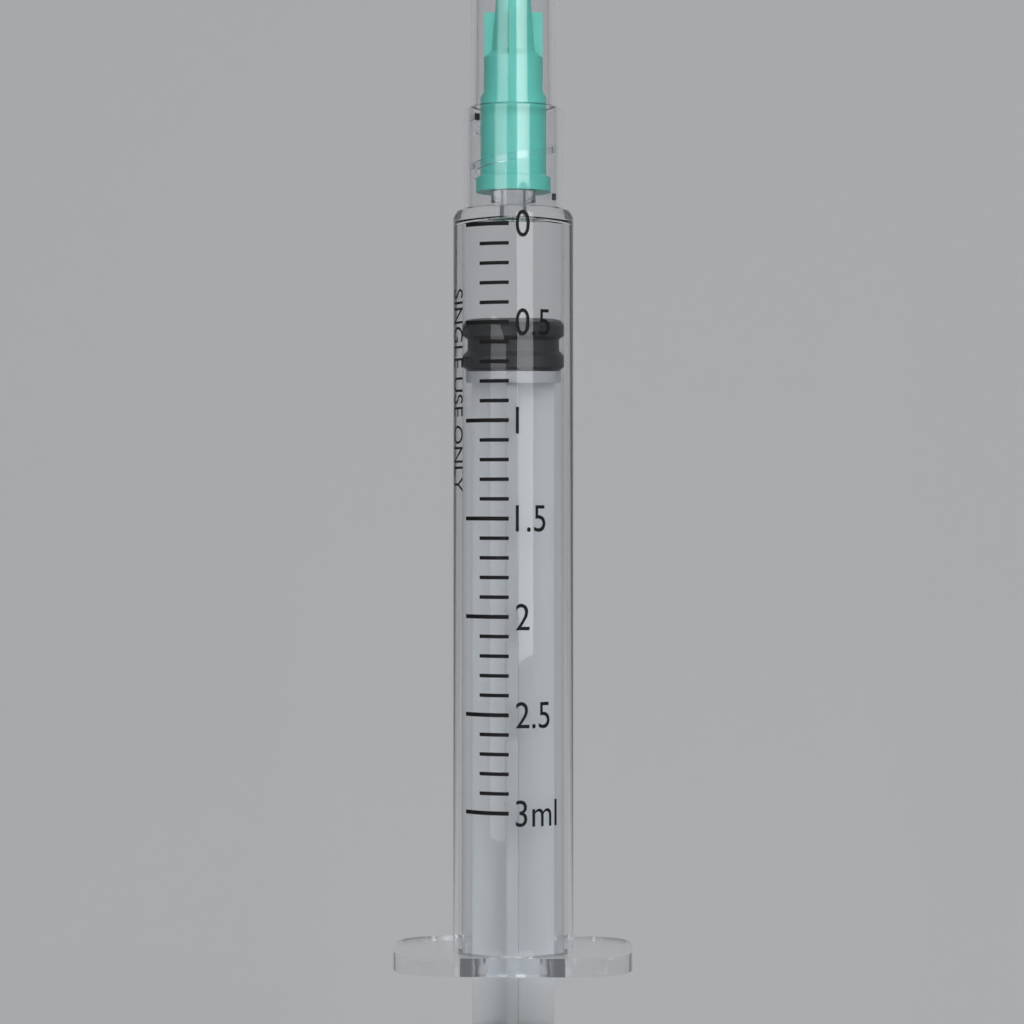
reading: 0.5 ml
